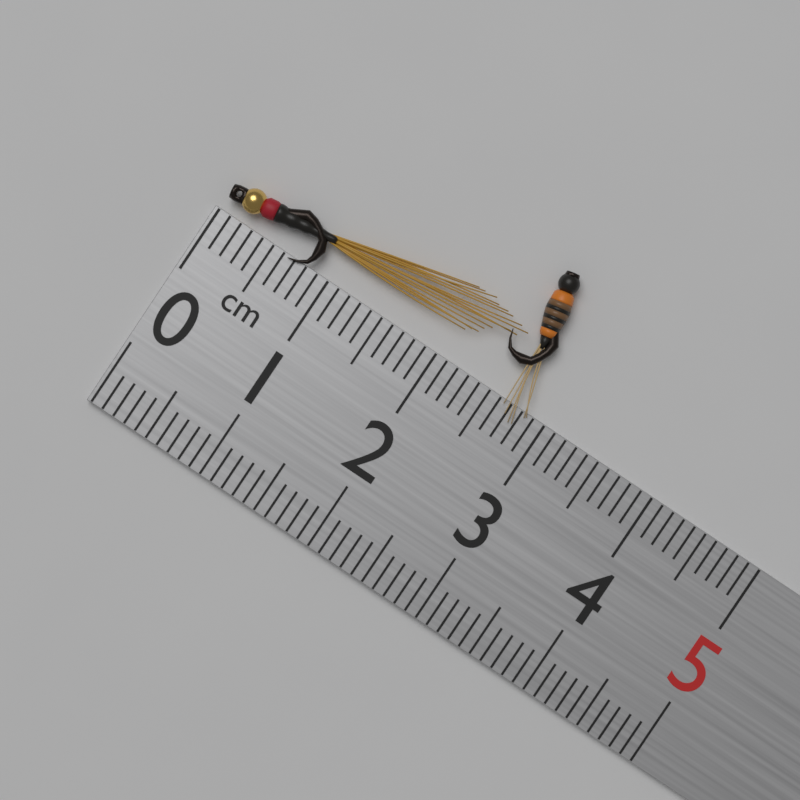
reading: 2.5 cm
